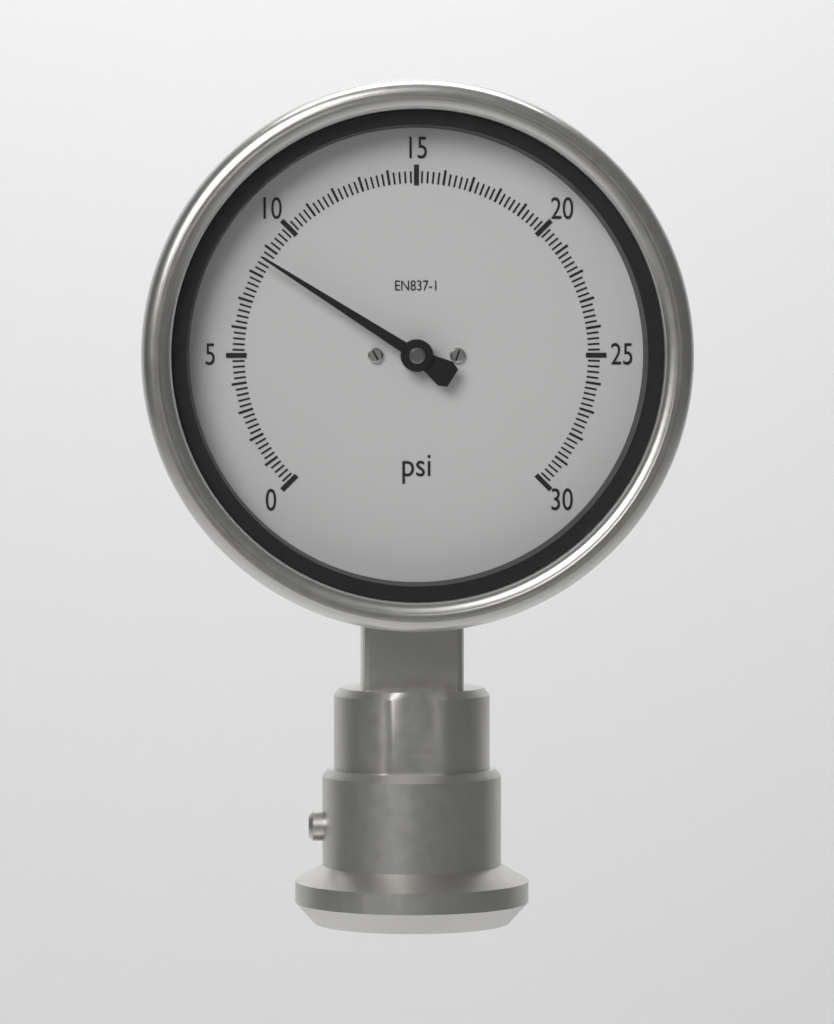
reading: 8.6 psi
